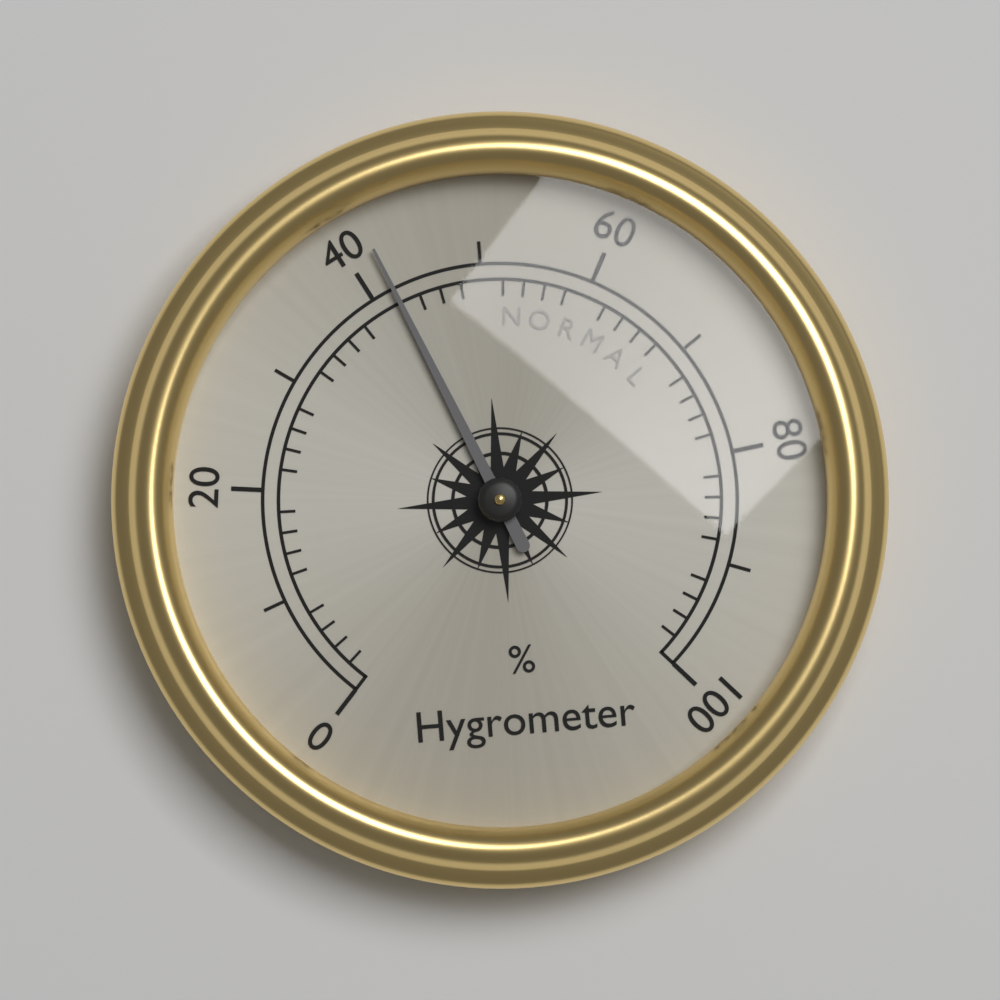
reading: 42 %
